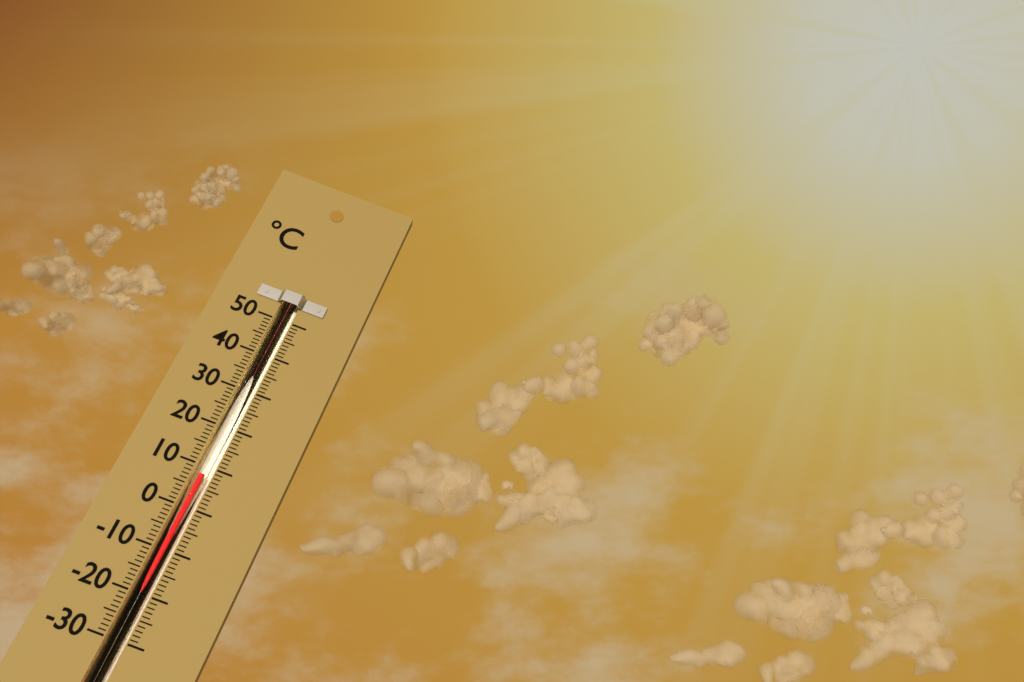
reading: 8 °C
